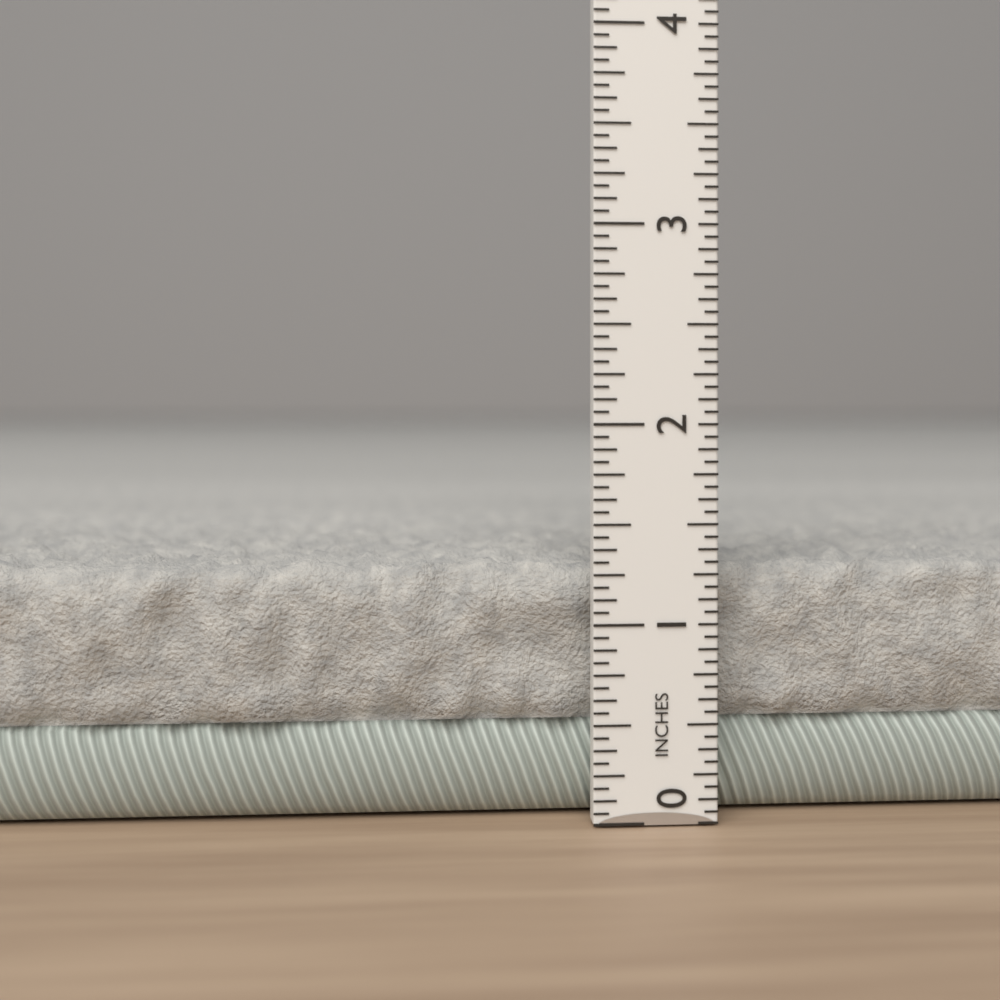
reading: 1.3125 in
